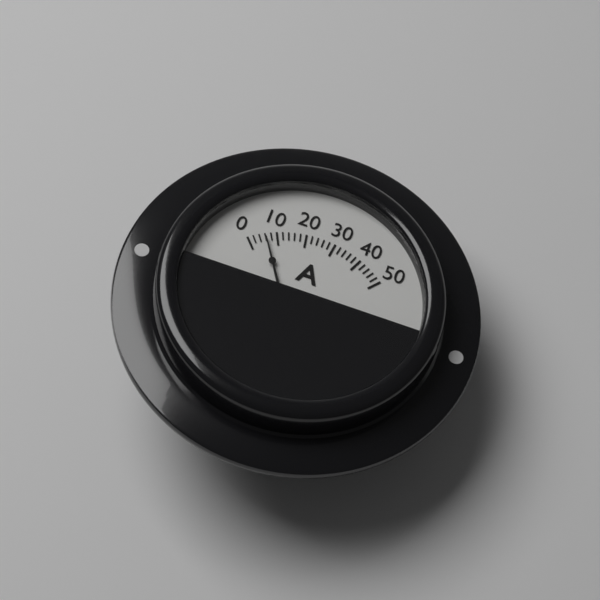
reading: 6 A
